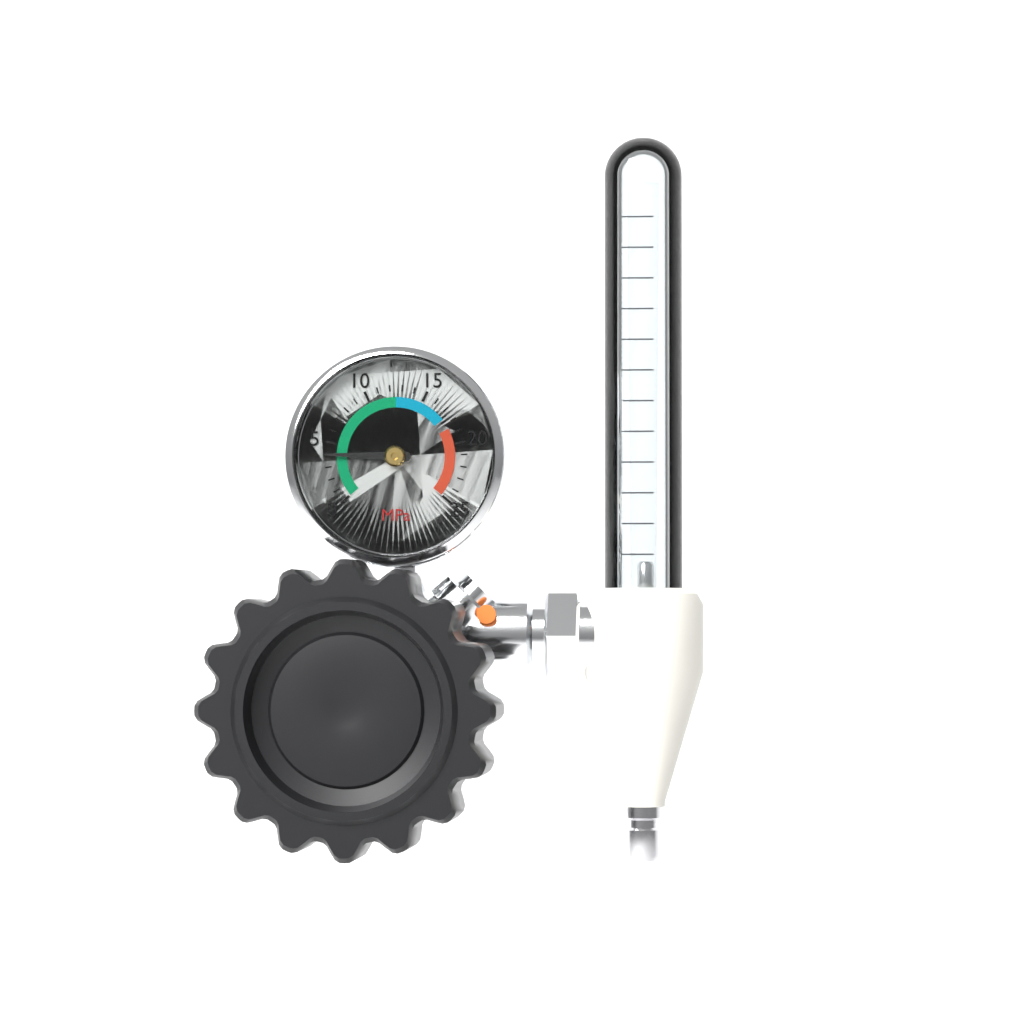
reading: 4 MPa
